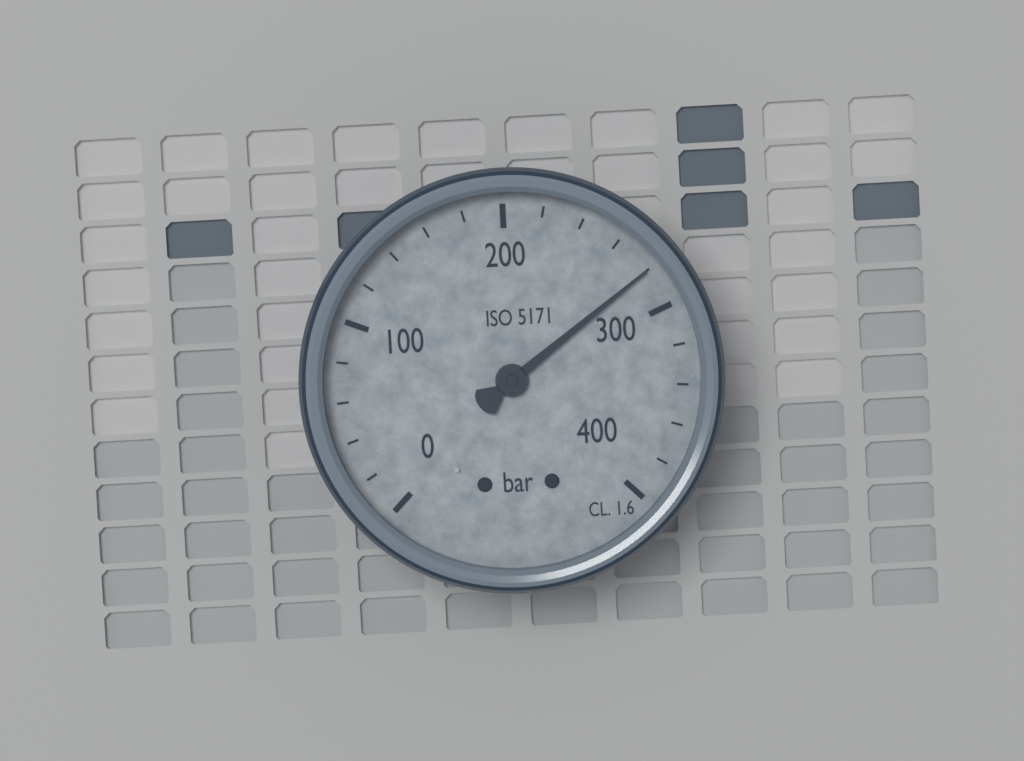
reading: 280 bar
